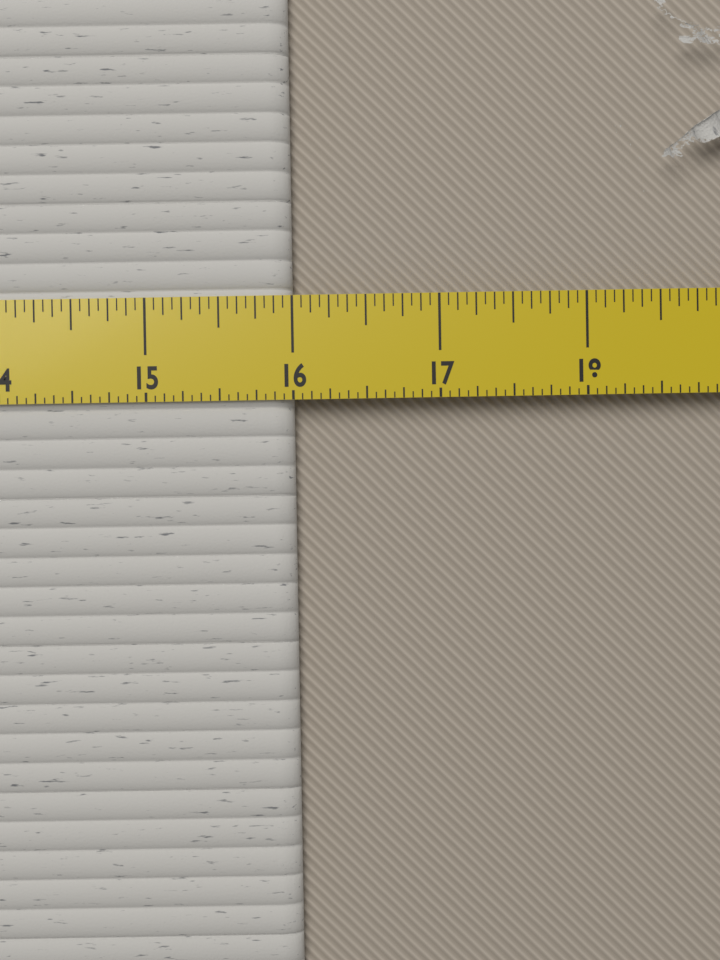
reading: 16.0000 in
